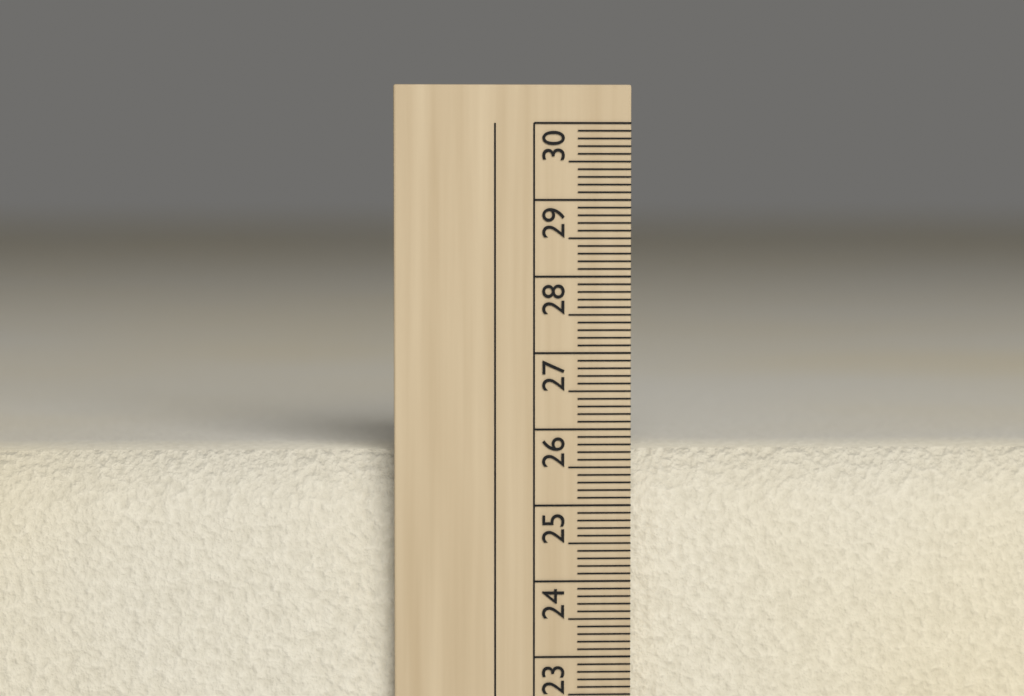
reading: 25.7 cm
